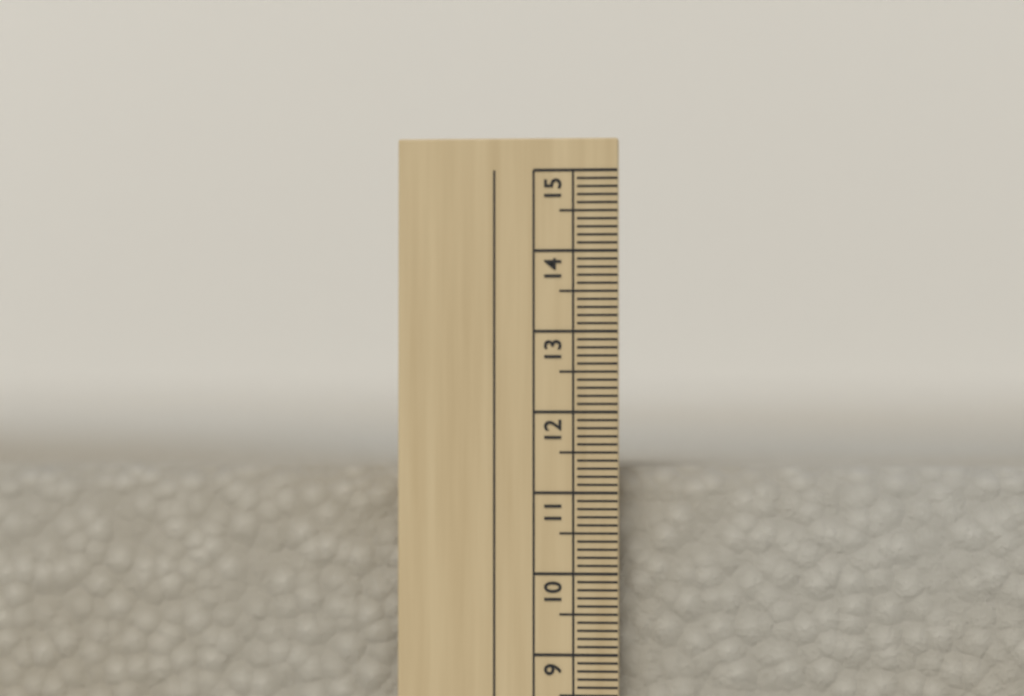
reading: 11.3 cm
